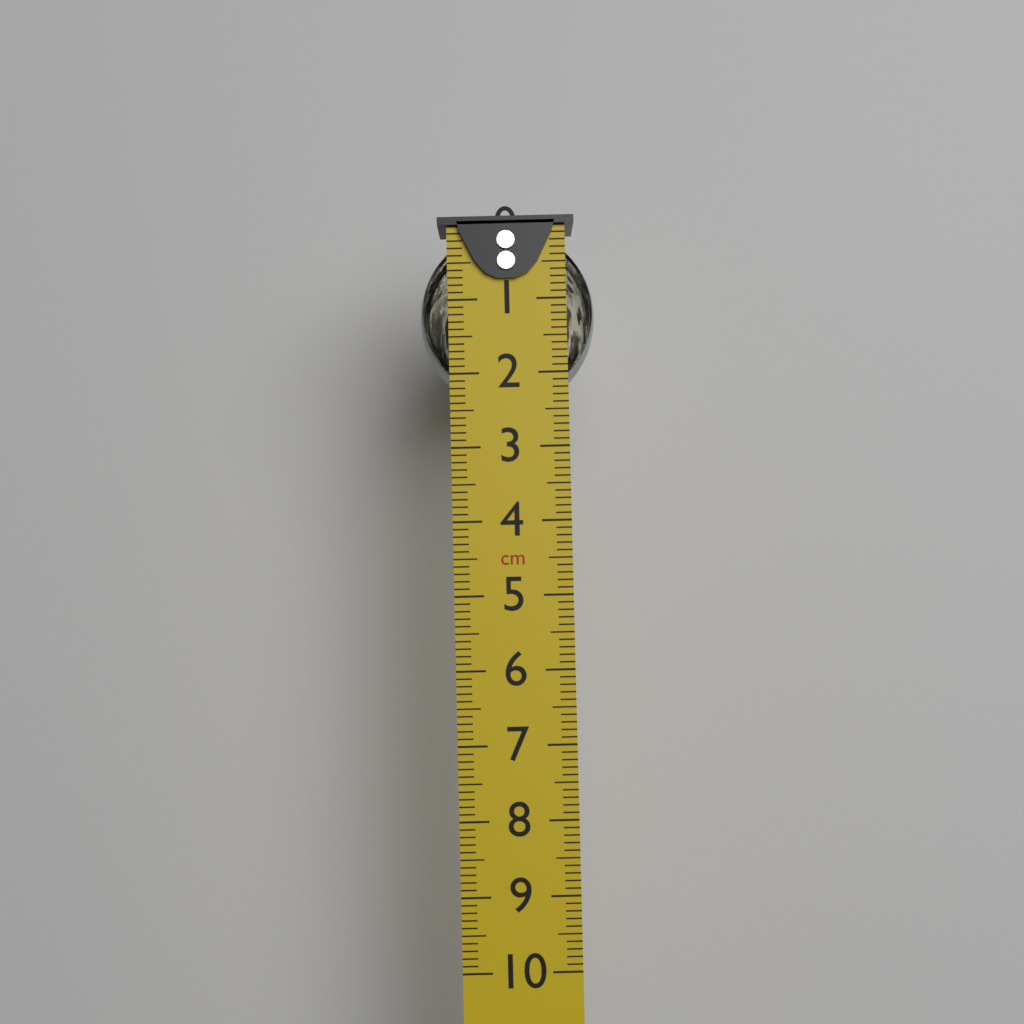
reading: 2.4 cm
